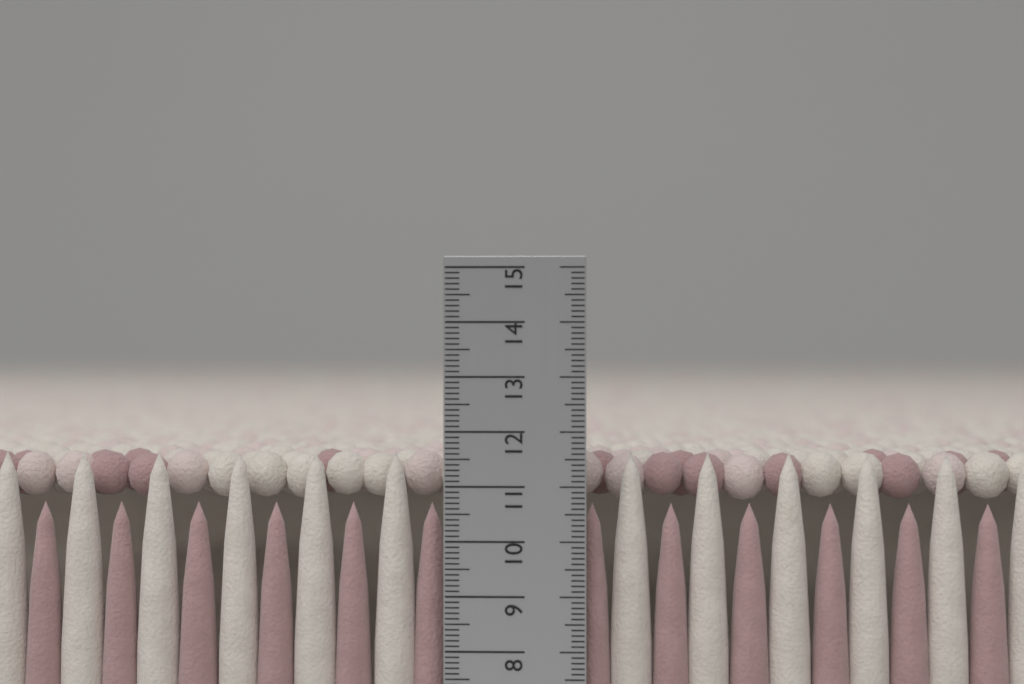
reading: 11.6 cm
